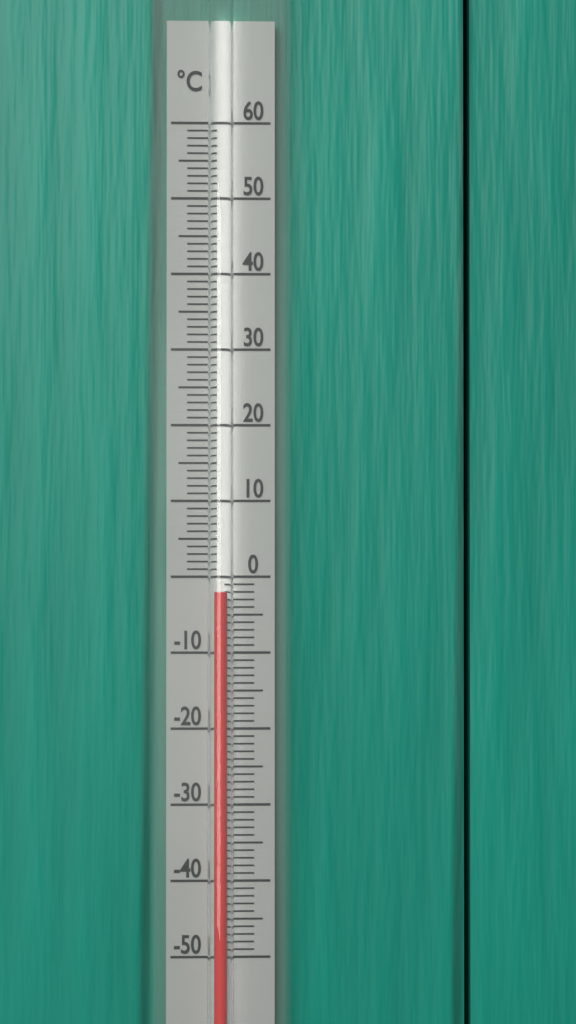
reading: -2 °C
